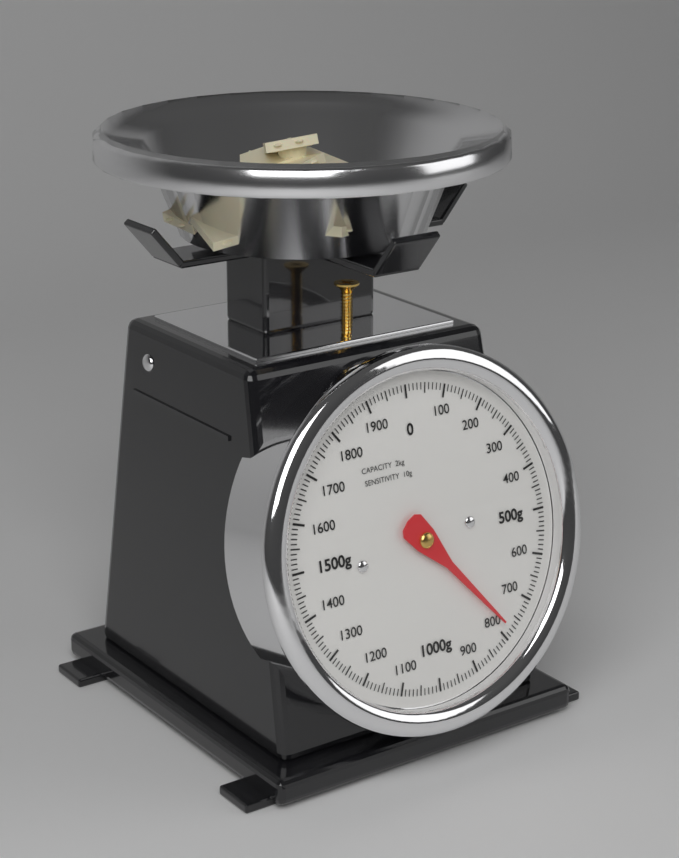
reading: 780 g
